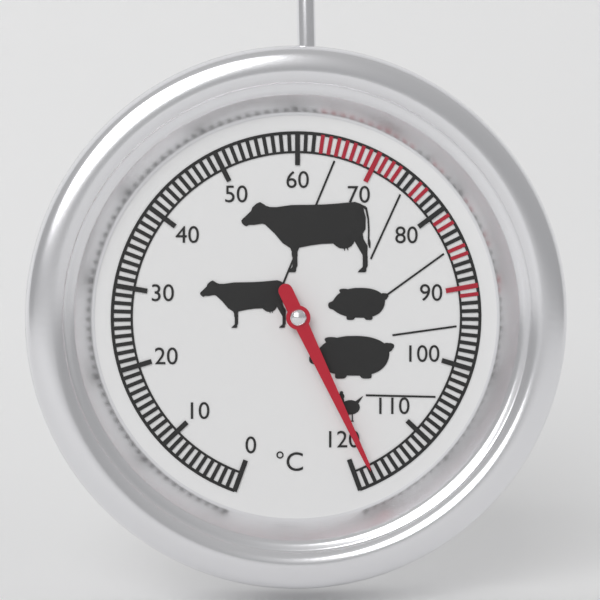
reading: 118 °C
